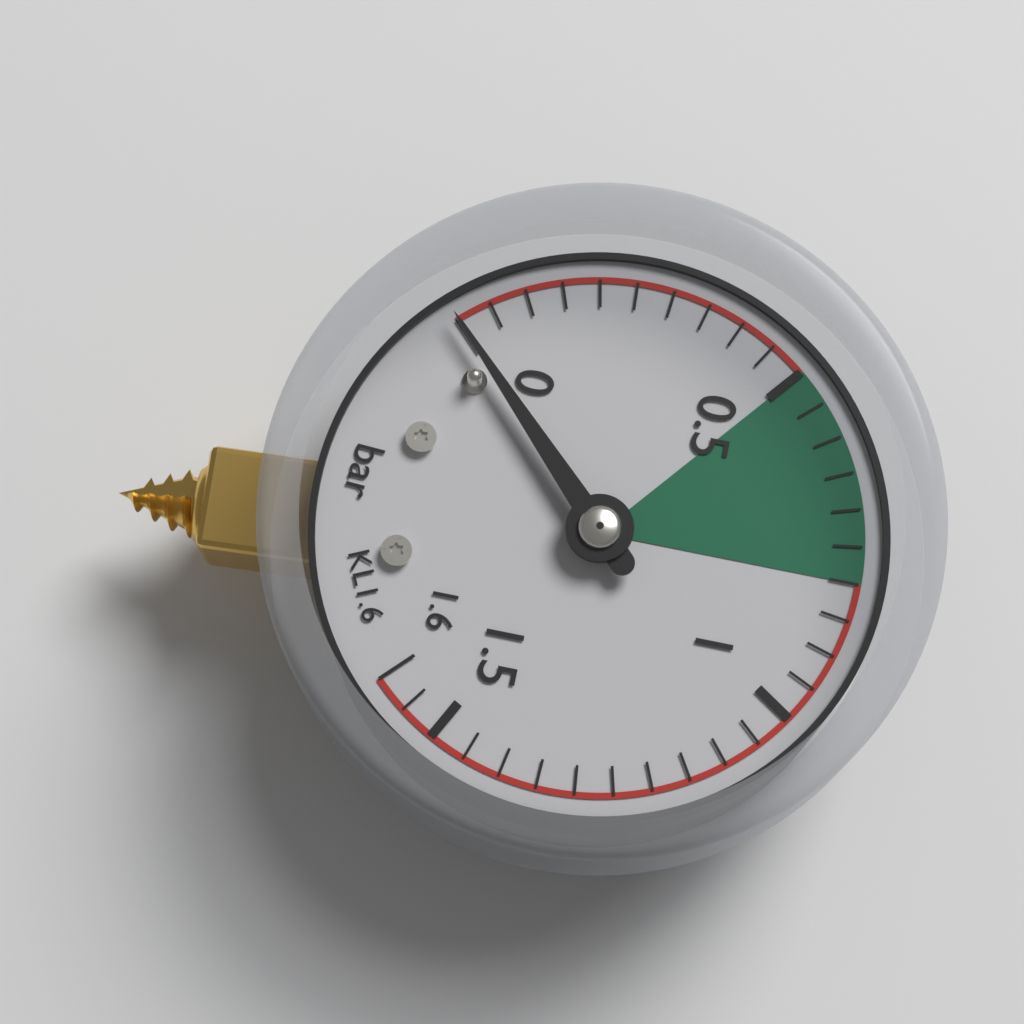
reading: 0.00 bar
